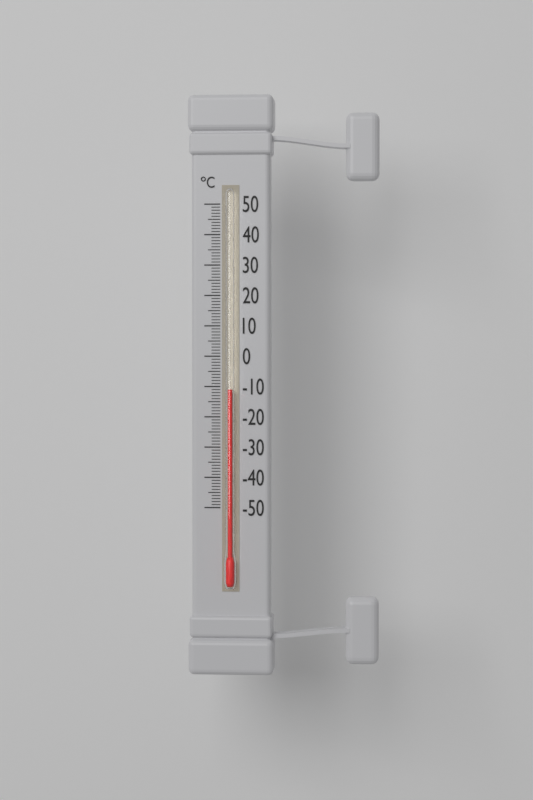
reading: -11 °C
